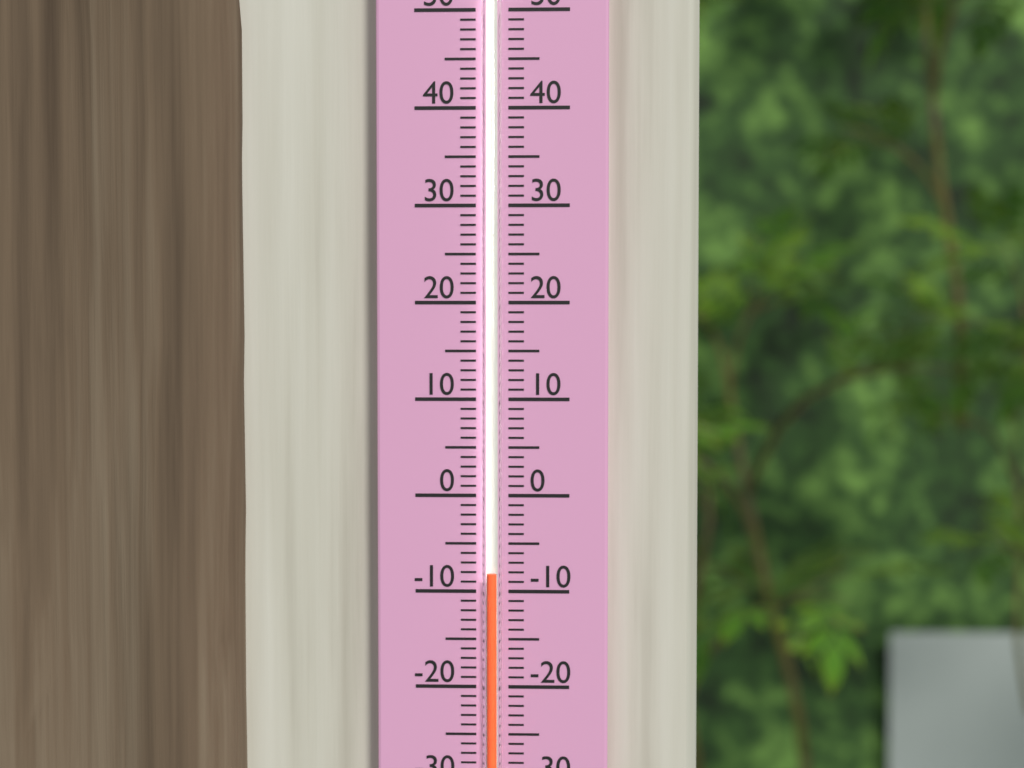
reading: -8 (no unit)
